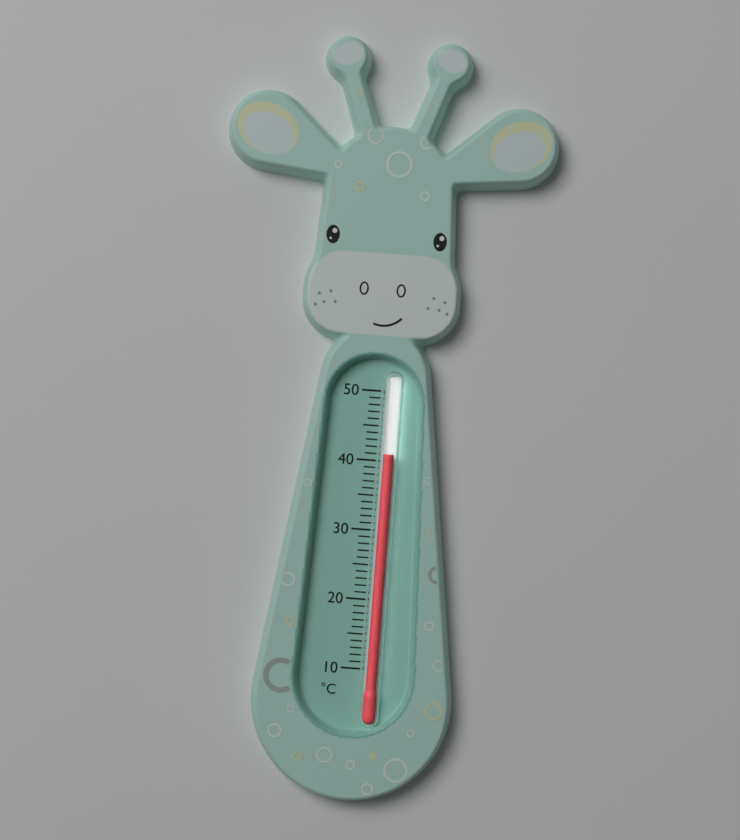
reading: 41 °C
